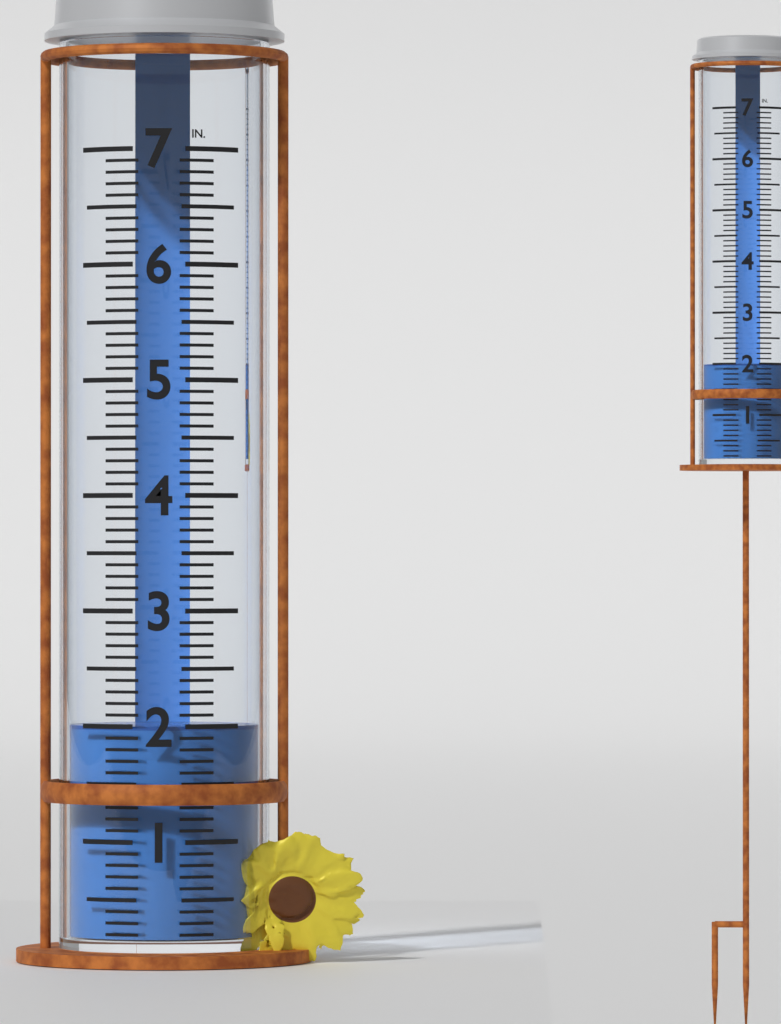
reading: 2.0 in
